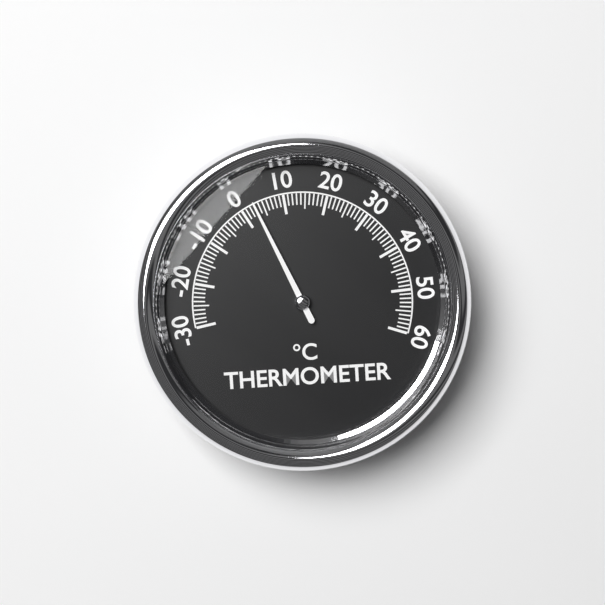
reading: 3 °C
